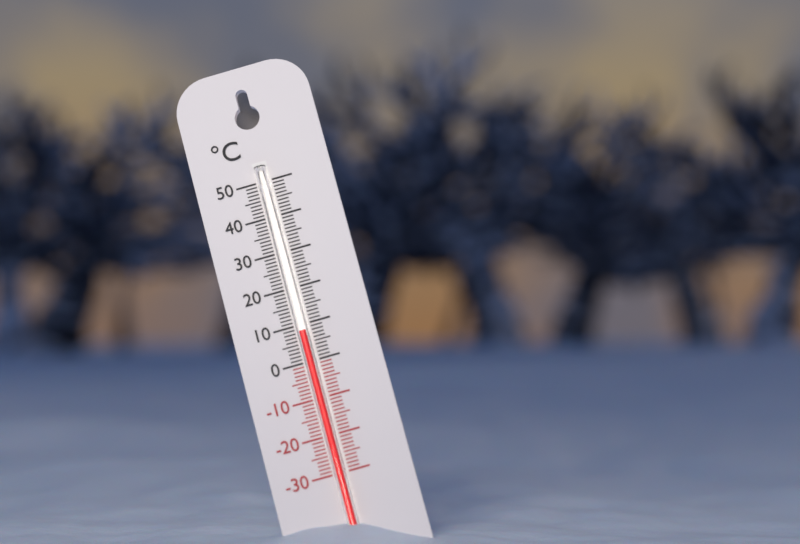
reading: 8 °C
